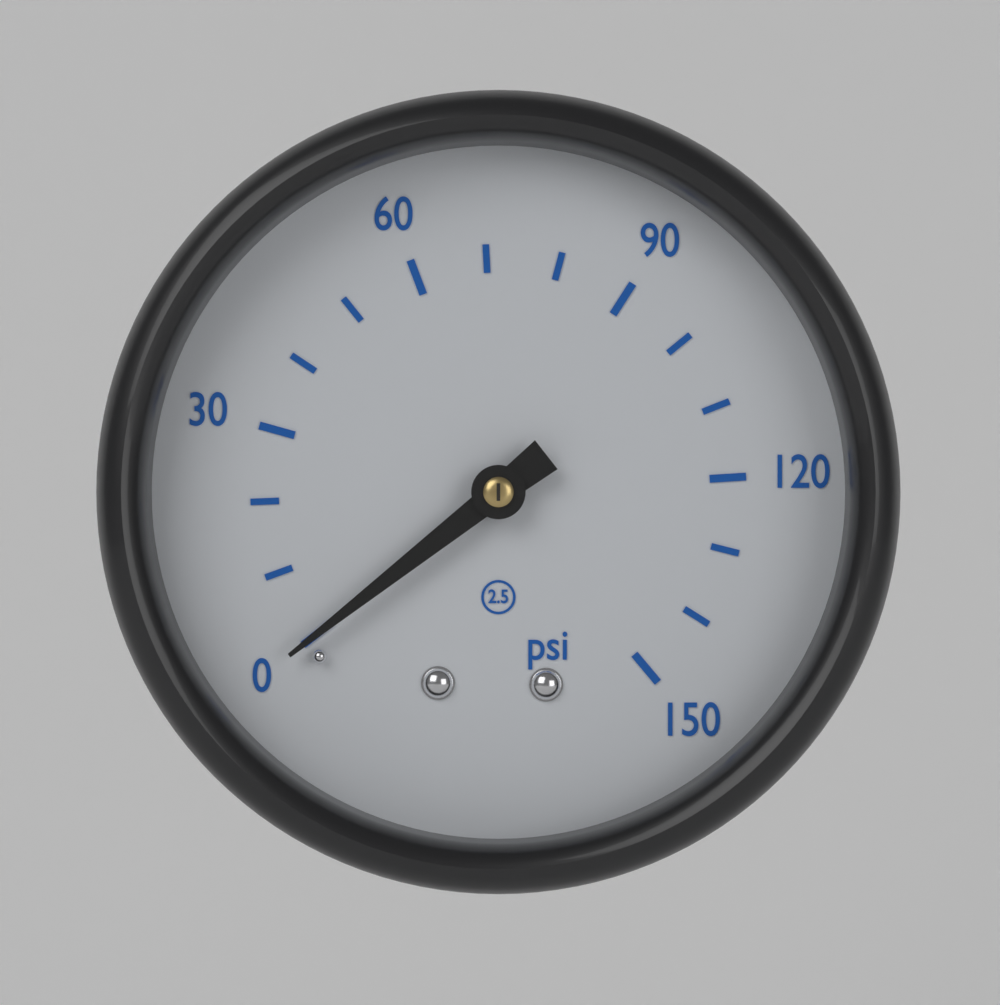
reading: 0 psi
